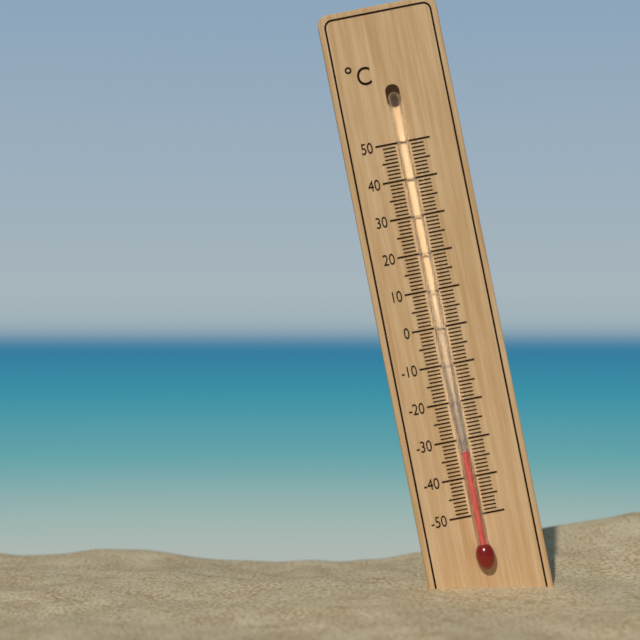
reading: -33 °C
